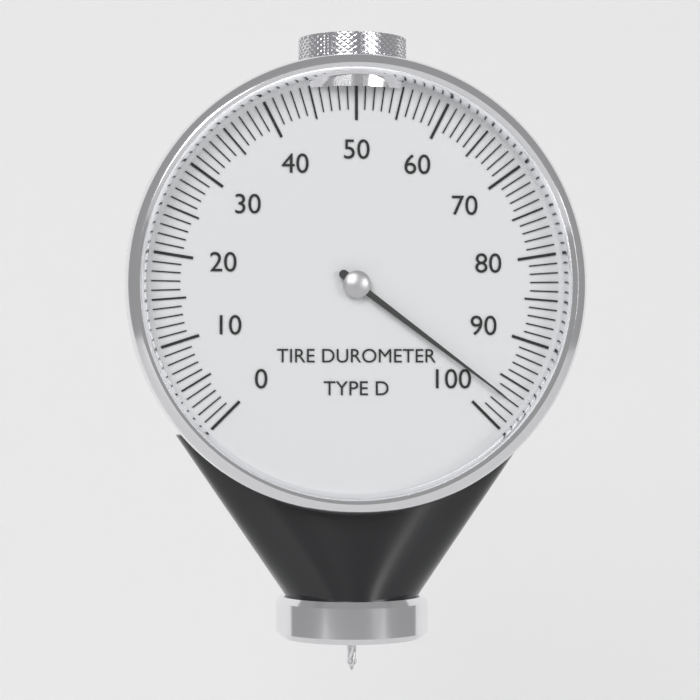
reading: 97 (no unit)
